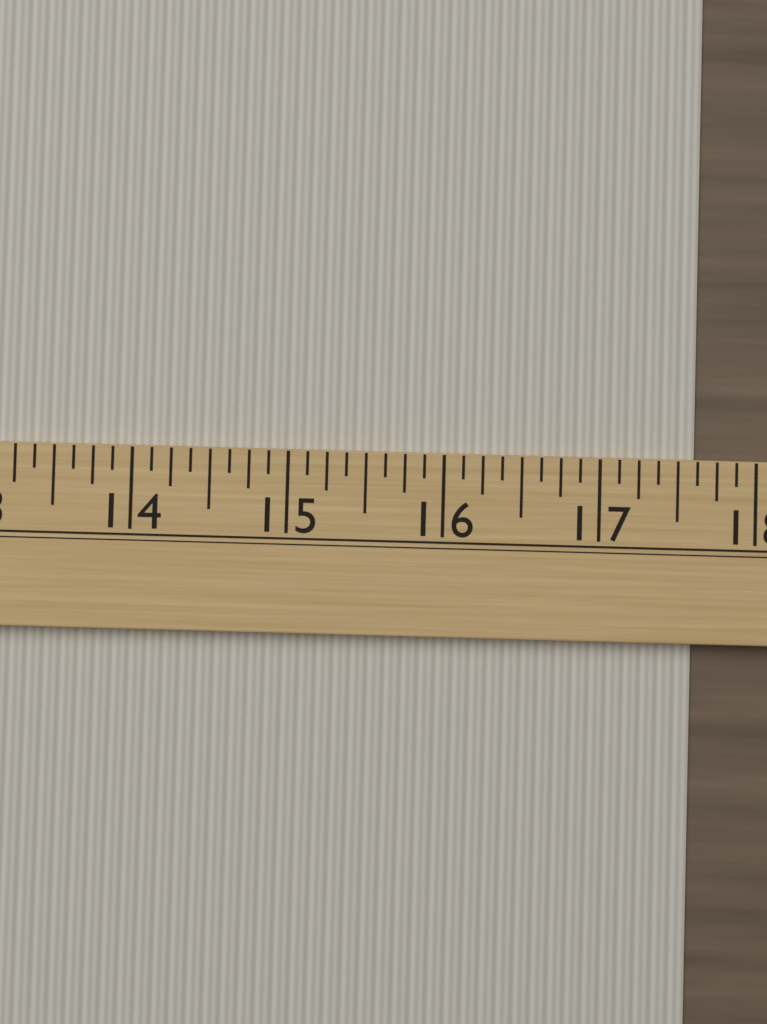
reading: 17.625 (no unit)
